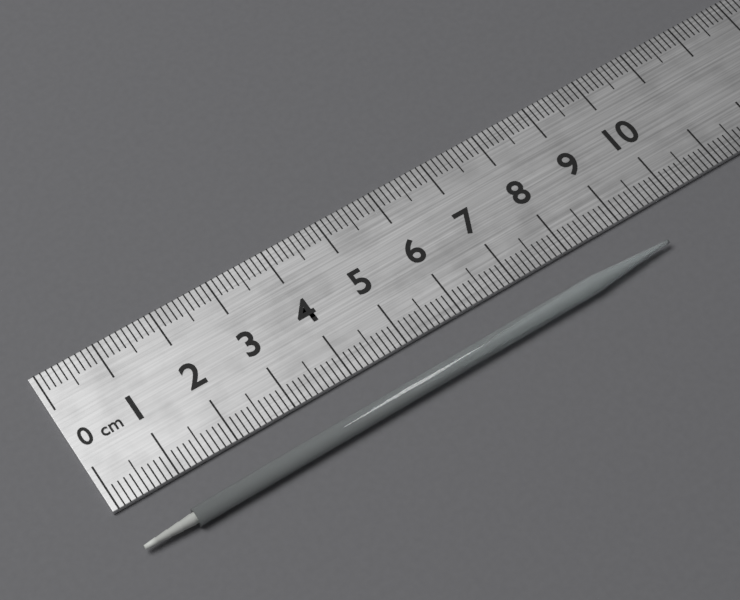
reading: 9.4 cm
